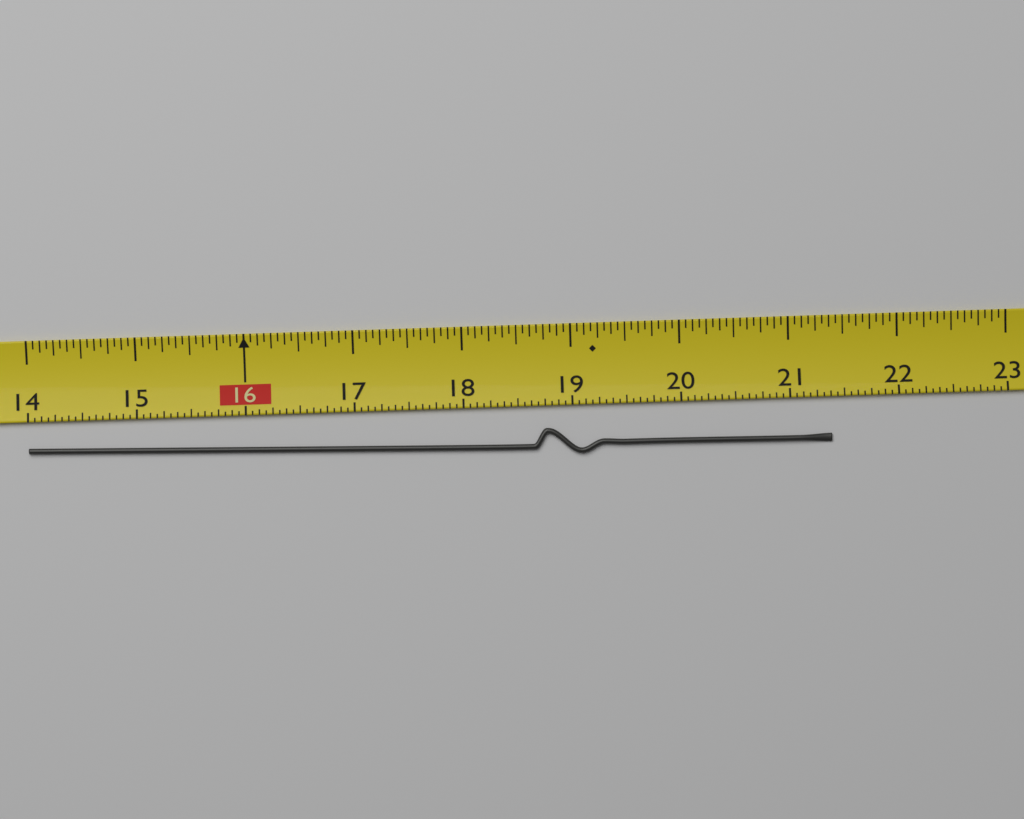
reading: 21.3750 (no unit)
